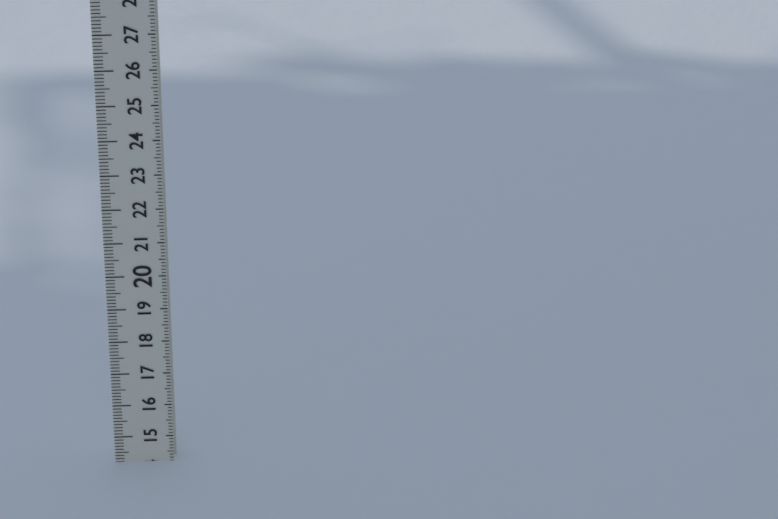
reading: 14.2 (no unit)
